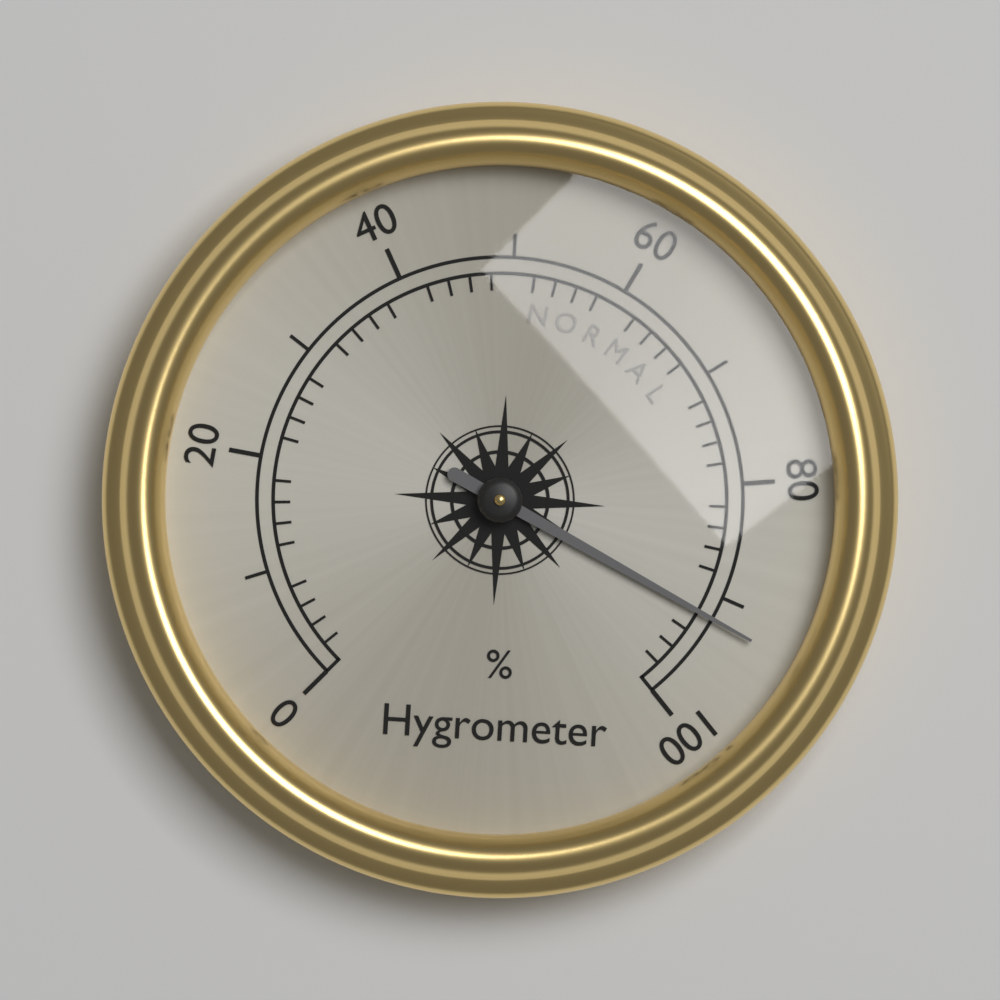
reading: 92 %
